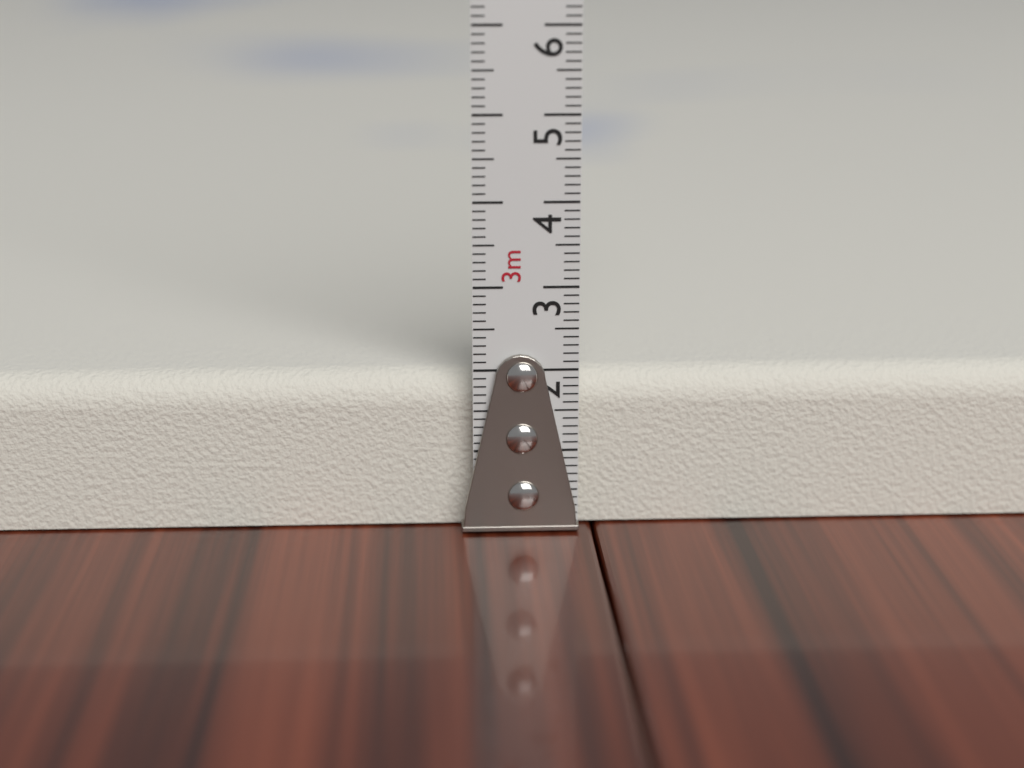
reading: 1.9 cm
